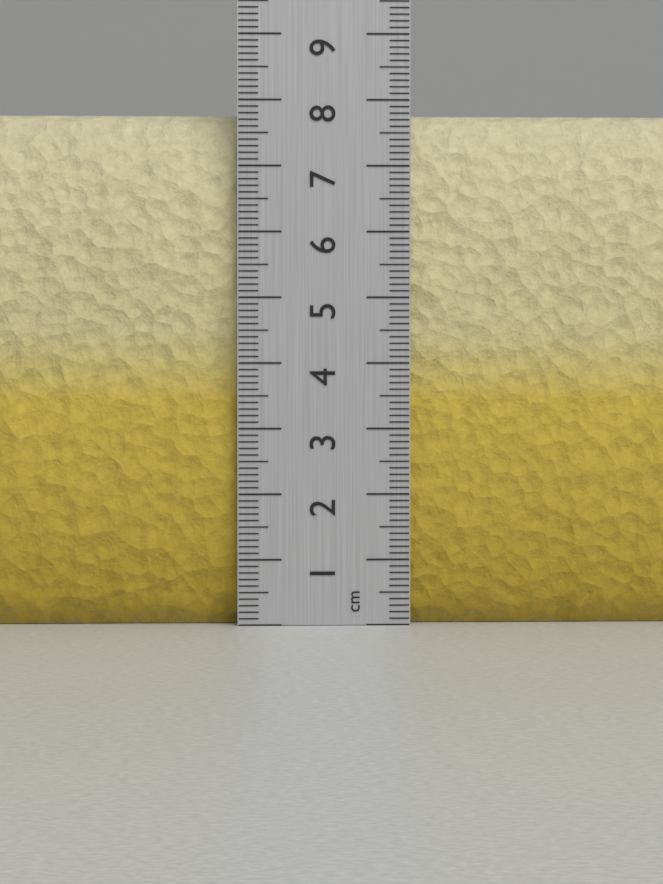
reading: 7.8 cm
